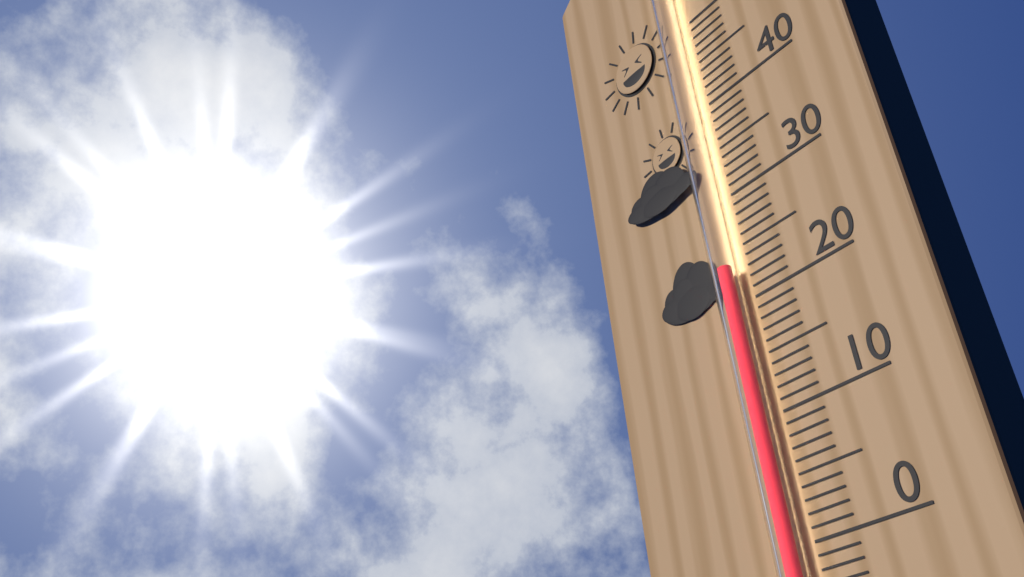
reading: 23 °C
